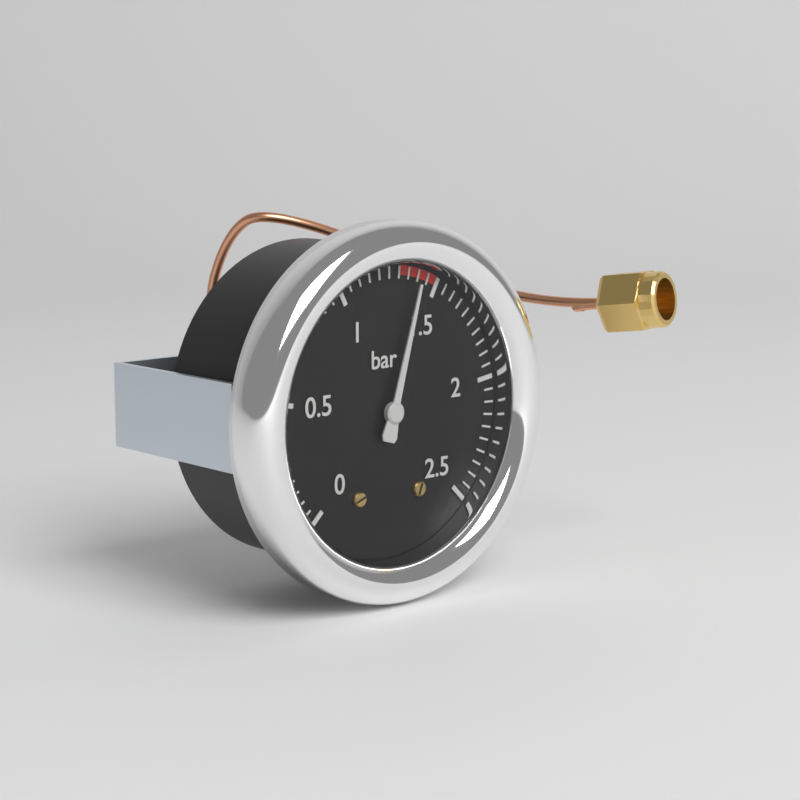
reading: 1.40 bar
